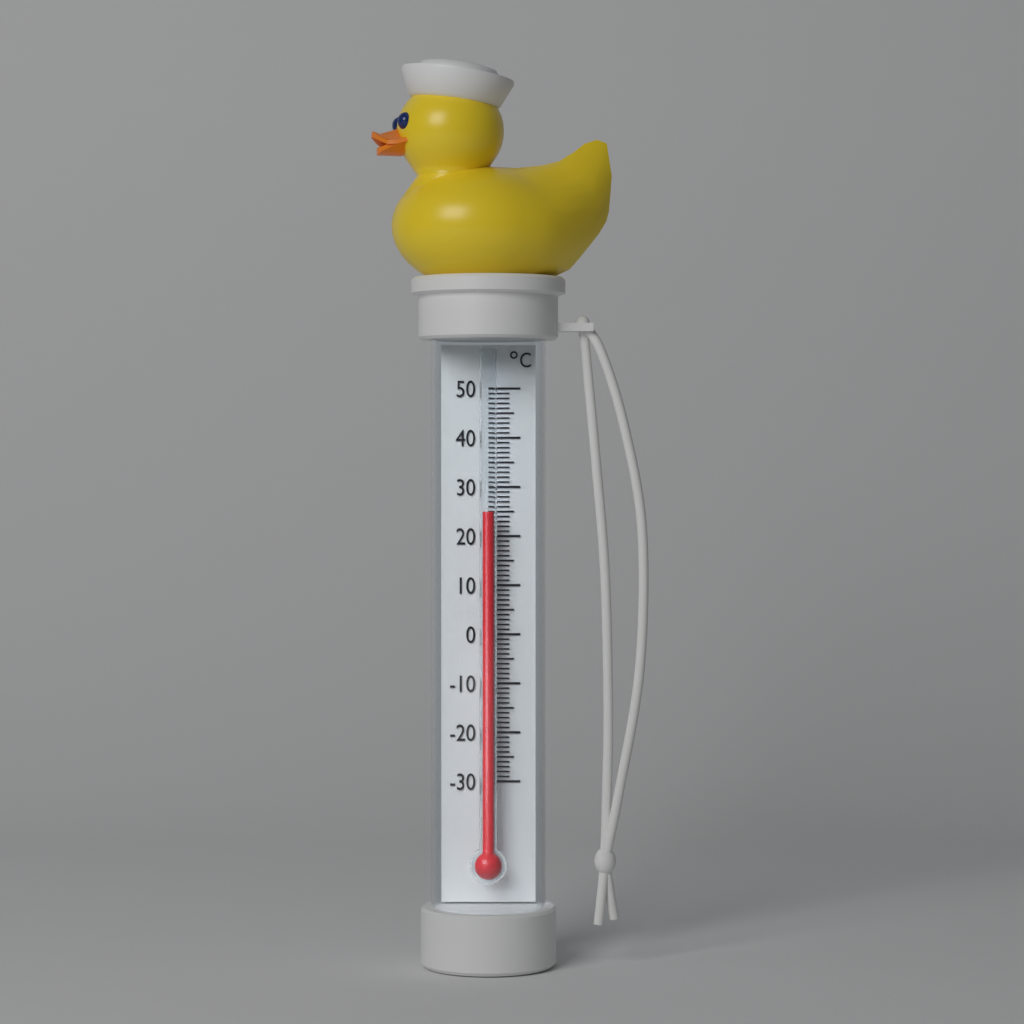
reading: 25 °C
